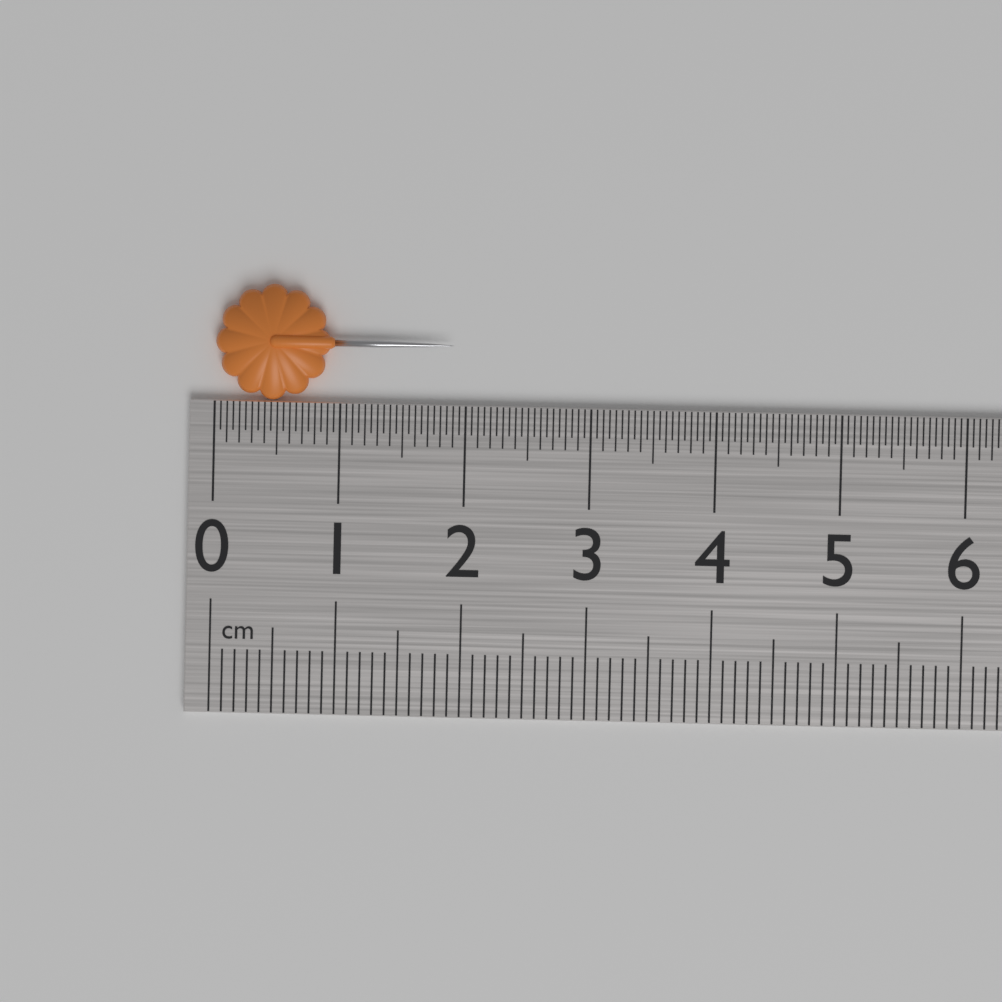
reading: 1.90 cm
